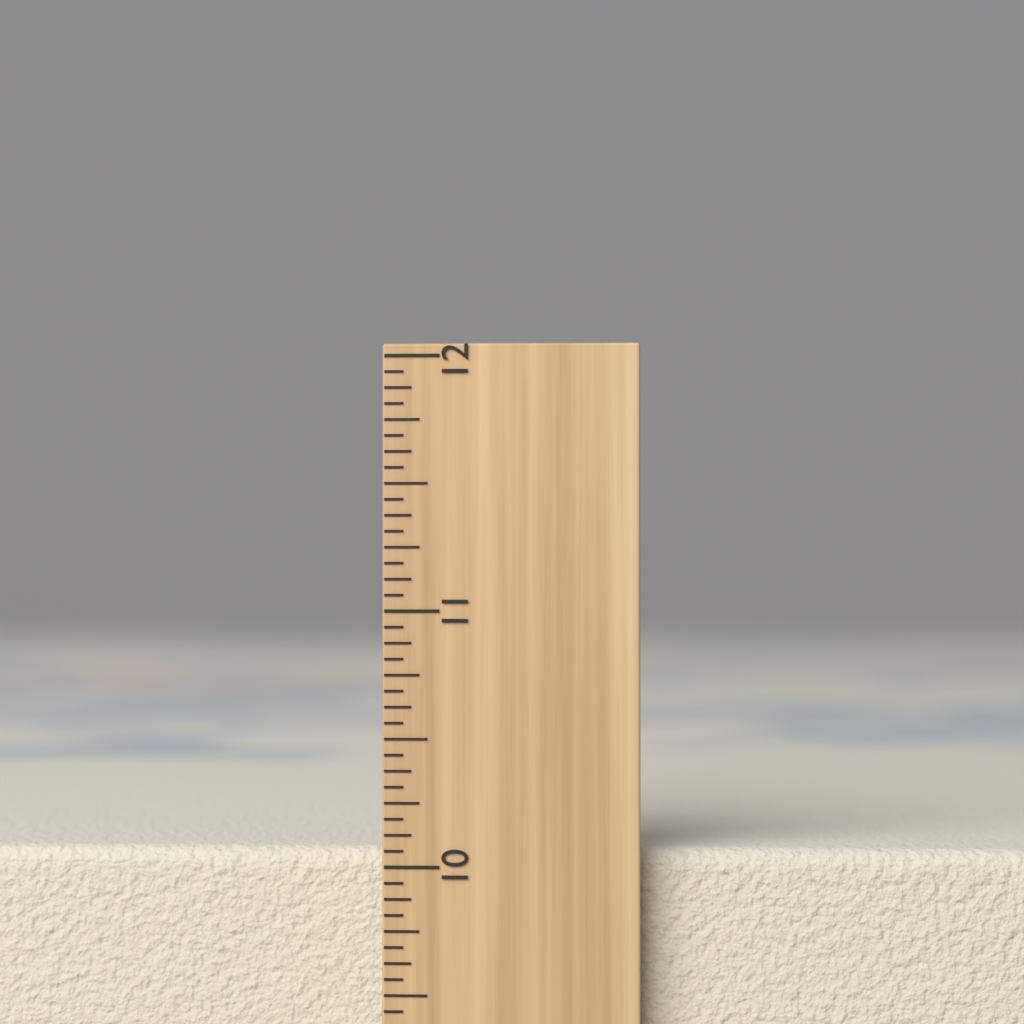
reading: 10.0625 inch
